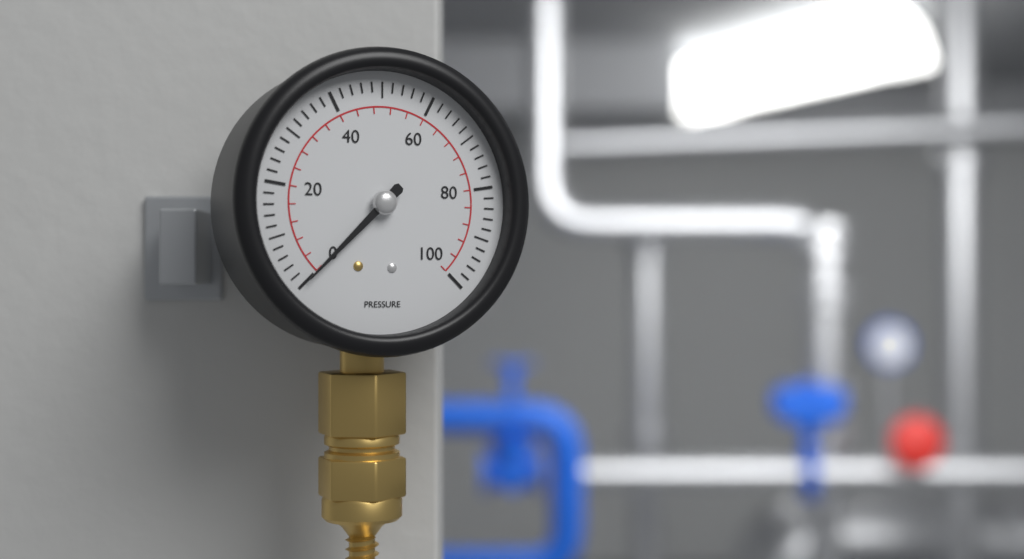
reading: 0 (no unit)
